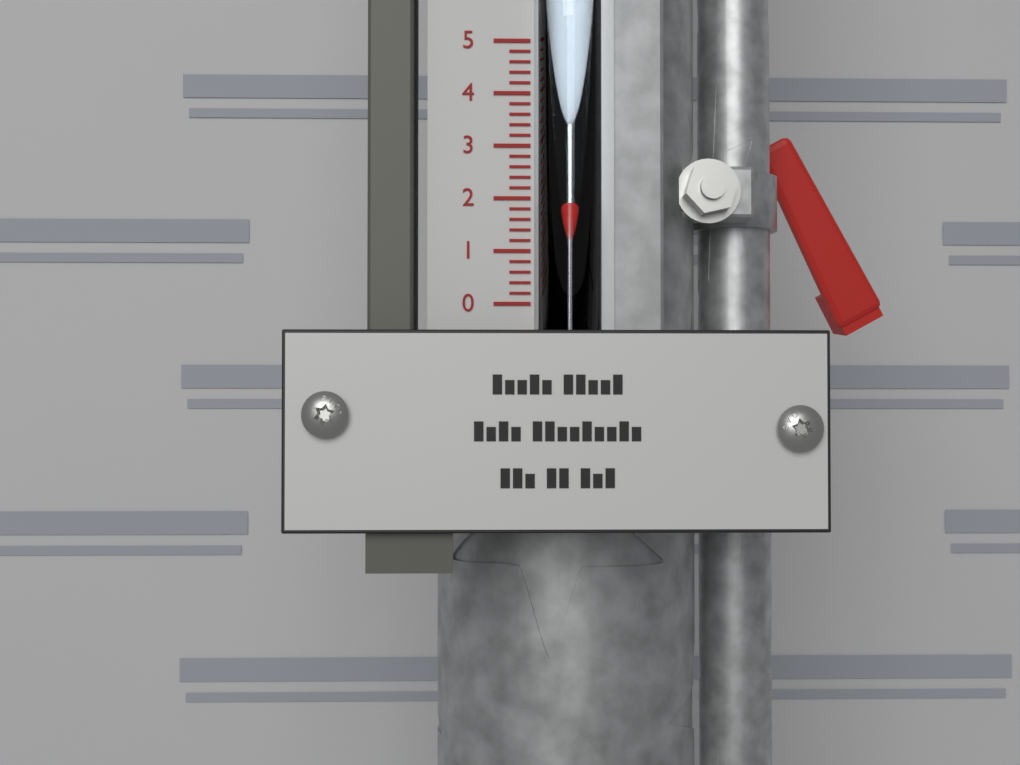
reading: 2.0 (no unit)
